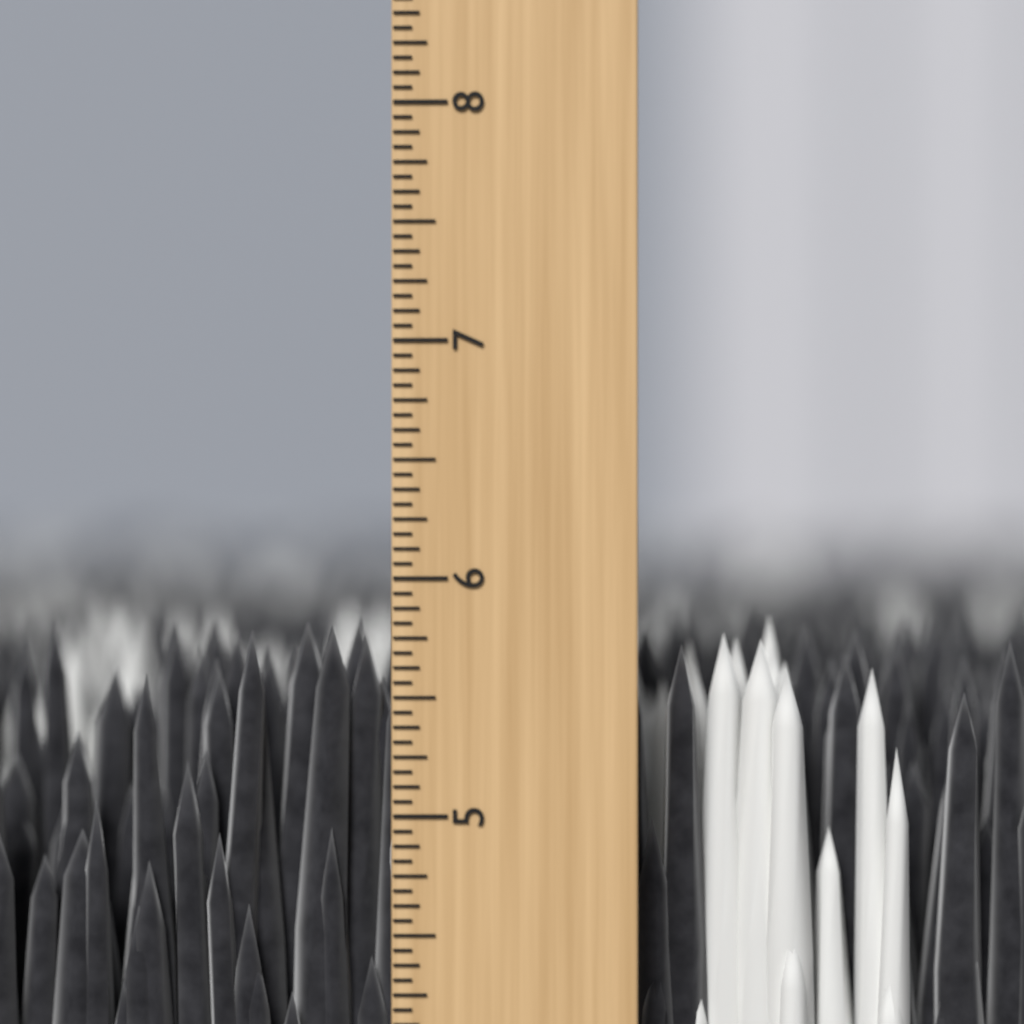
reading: 5.8125 inch
